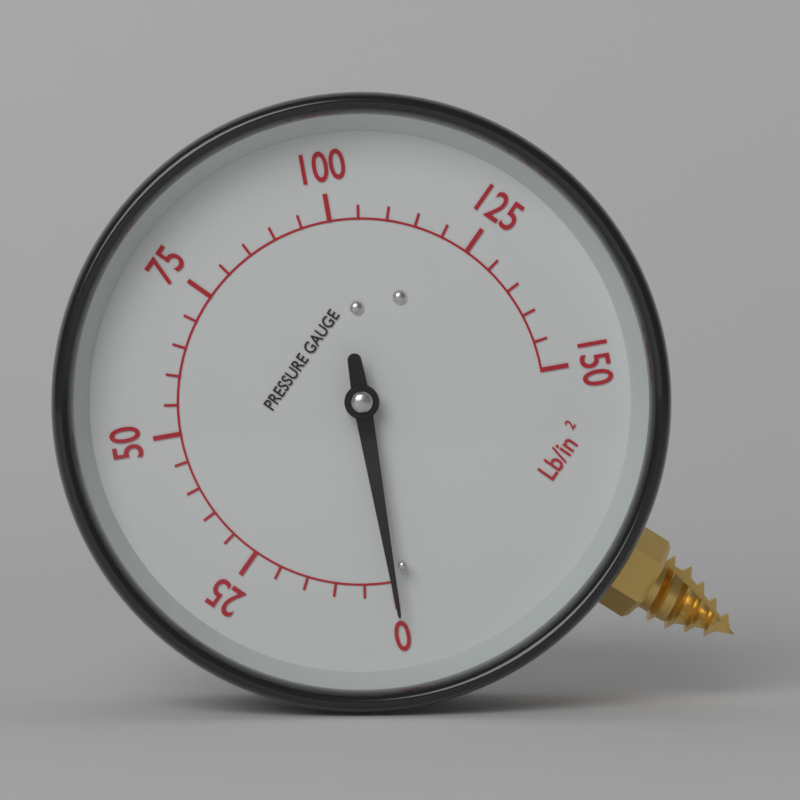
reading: 0 Lb/in²
